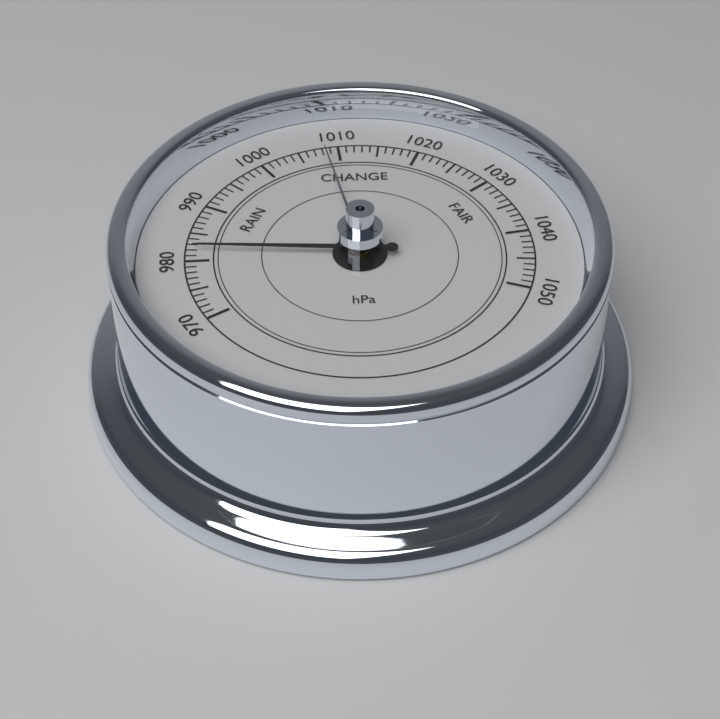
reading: 982 hPa
